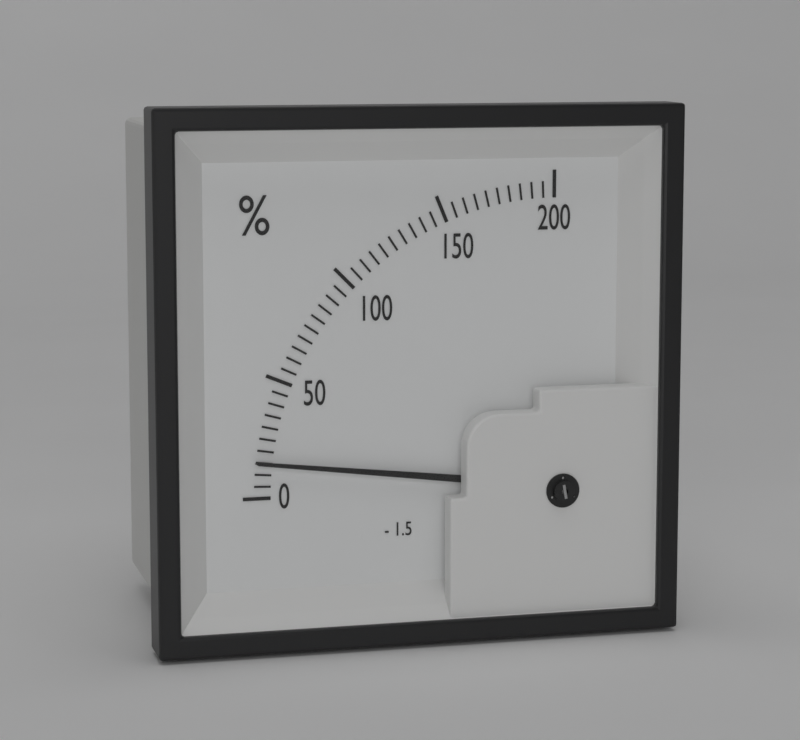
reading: 15 %
